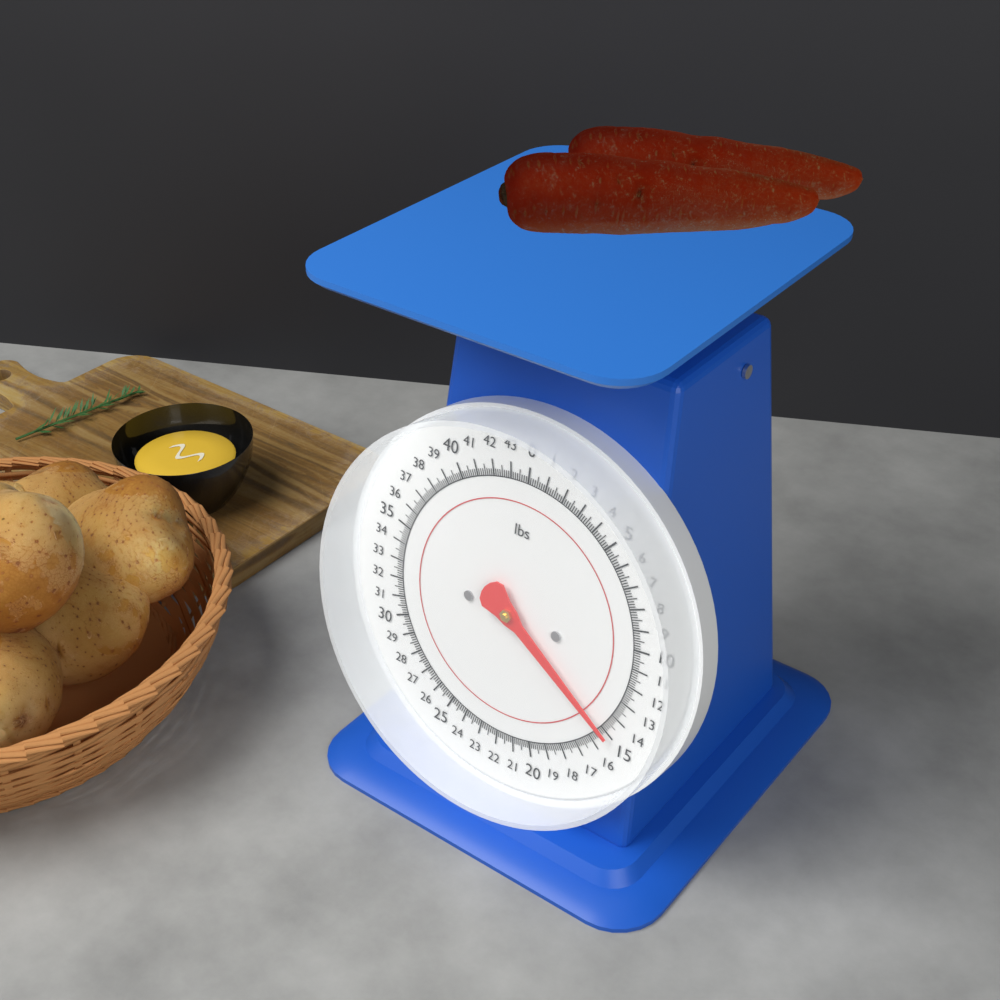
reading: 15.125 lbs
